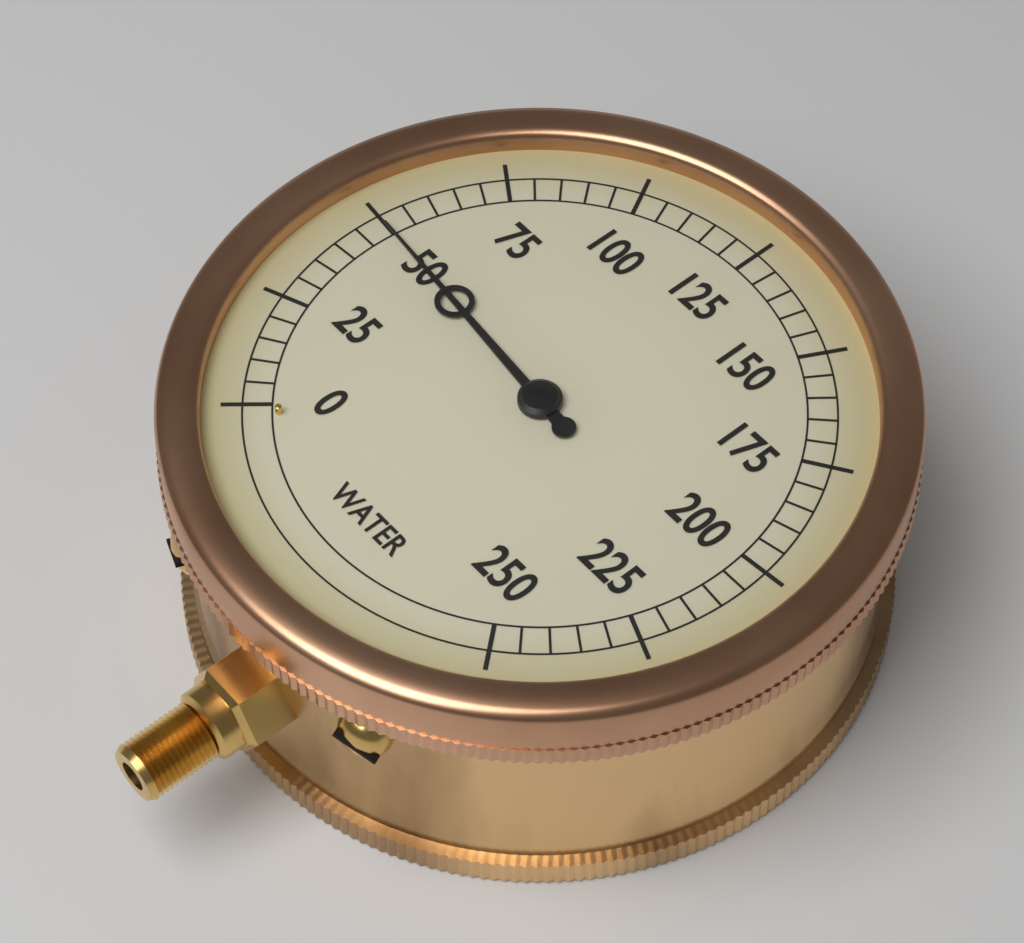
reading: 50 (no unit)
